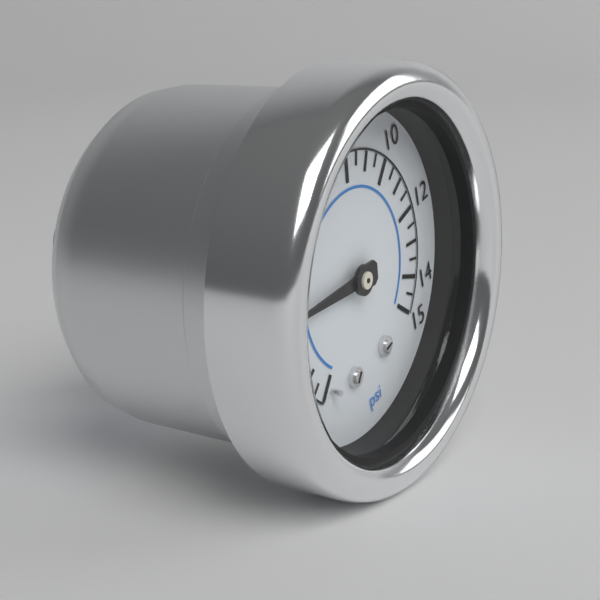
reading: 3.0 psi
